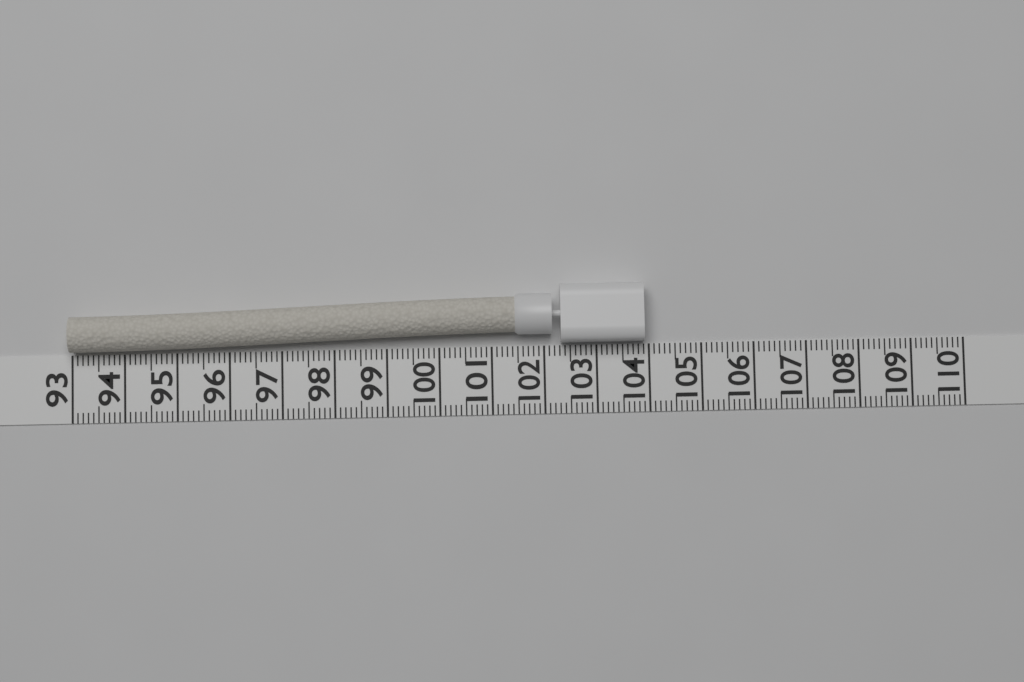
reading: 103.9 (no unit)
